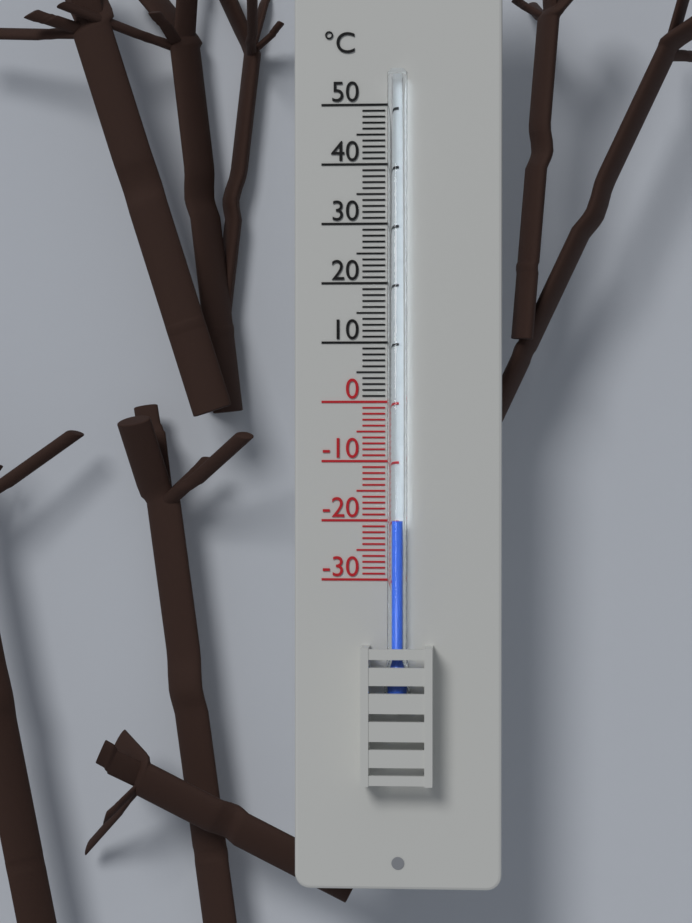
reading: -20 °C
